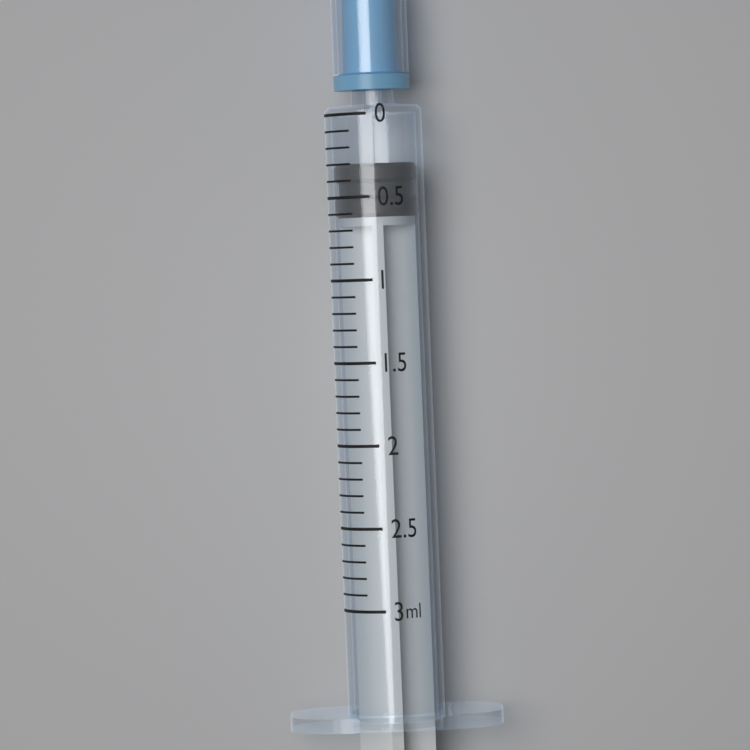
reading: 0.3 ml
